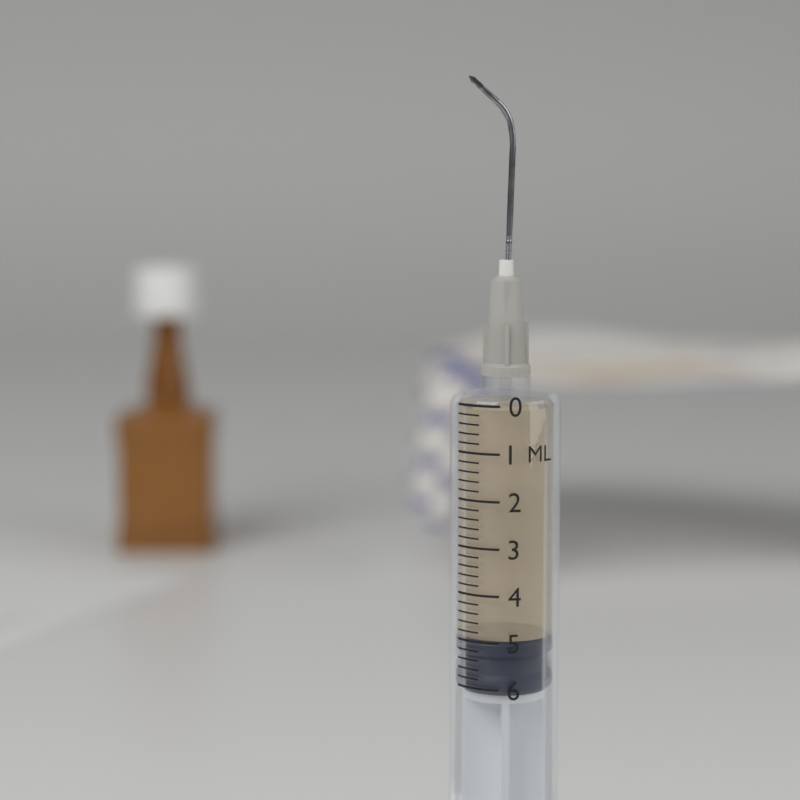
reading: 5.0 ml
